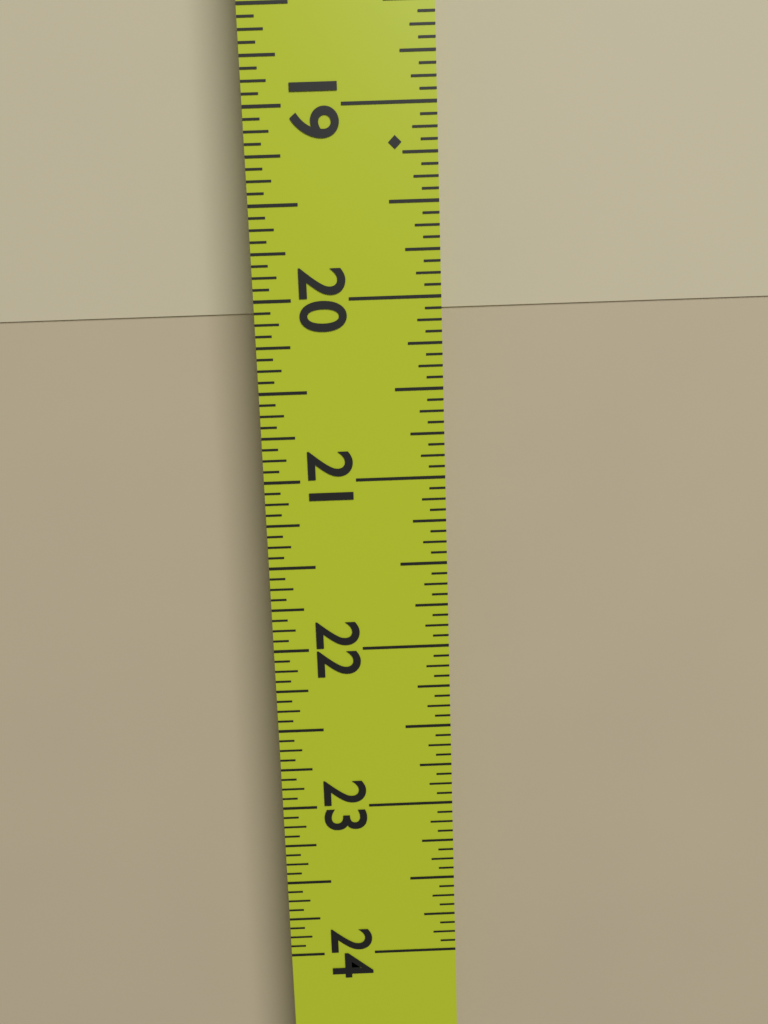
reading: 20.0625 in
